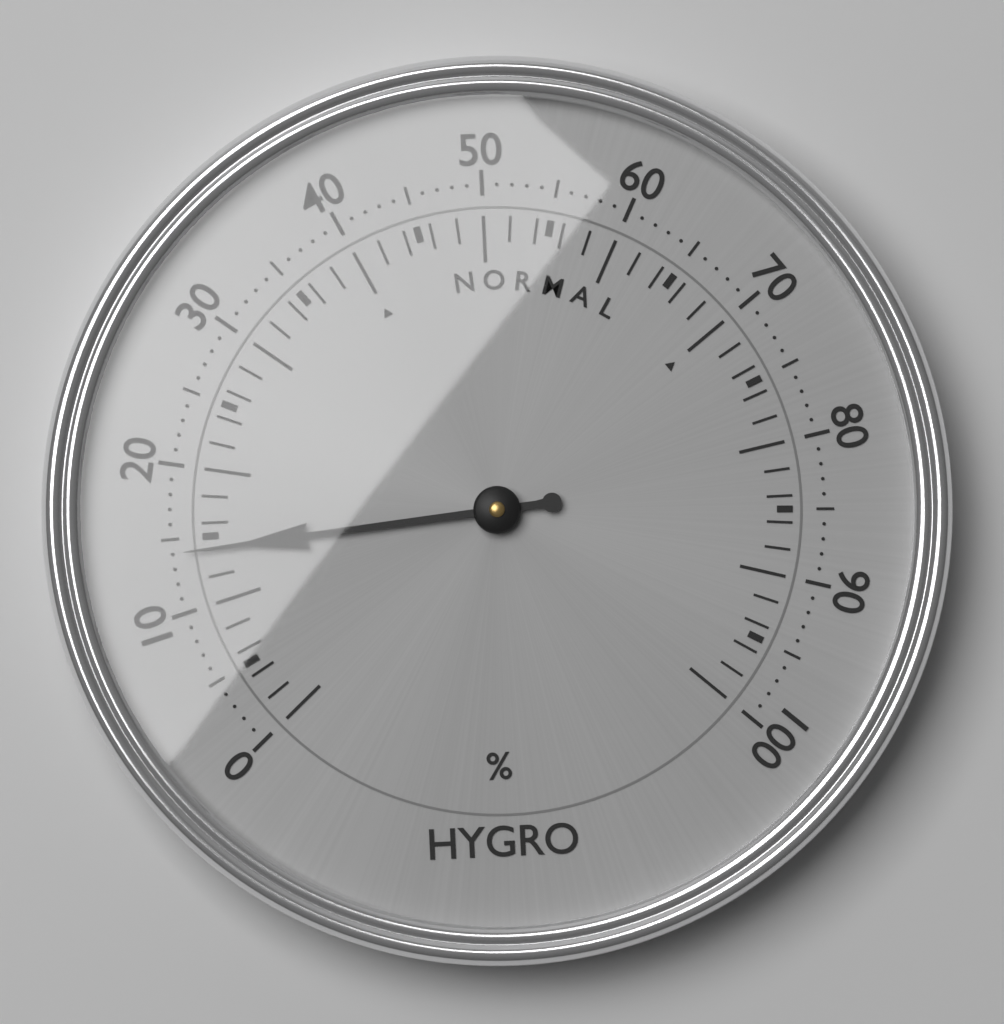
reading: 14 %
